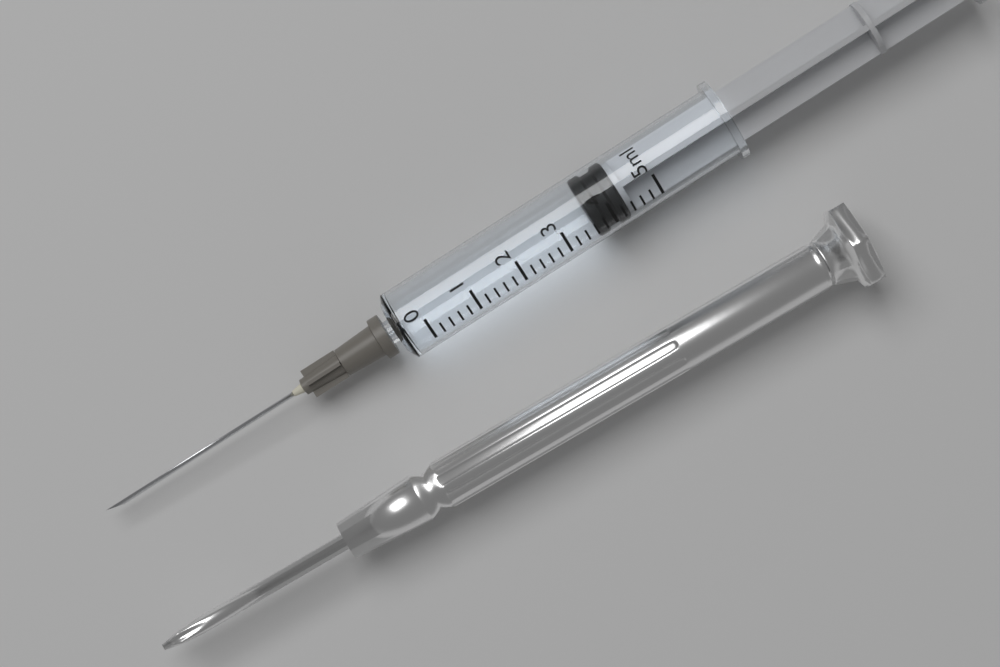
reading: 3.6 ml
